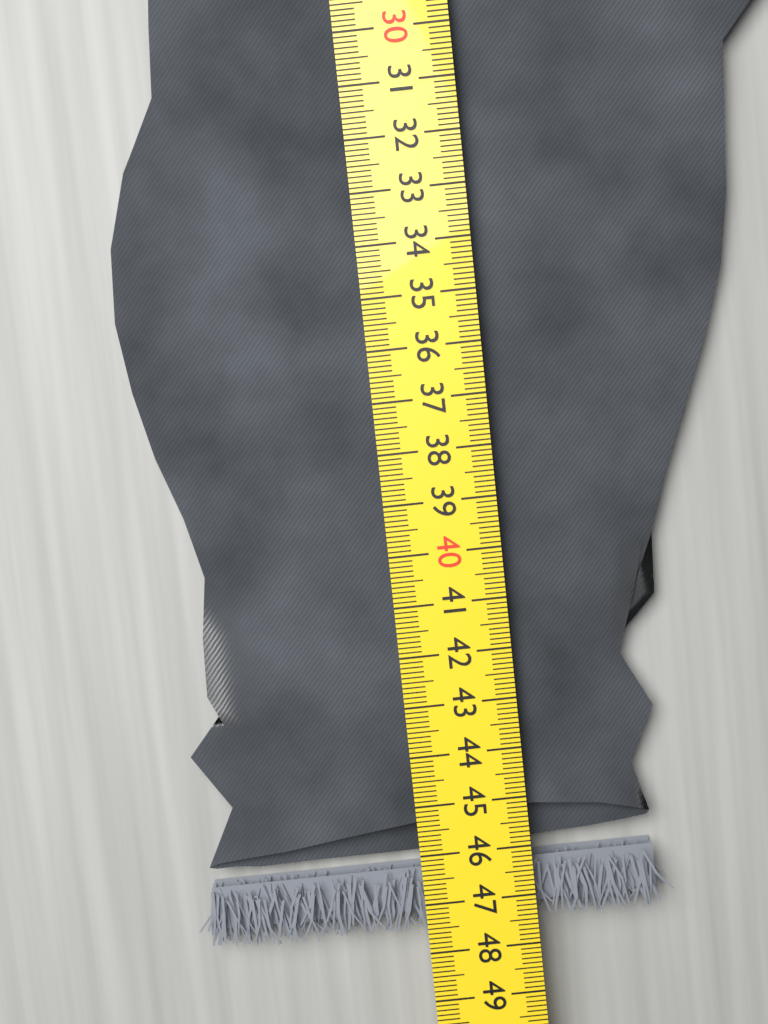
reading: 47.6 cm
